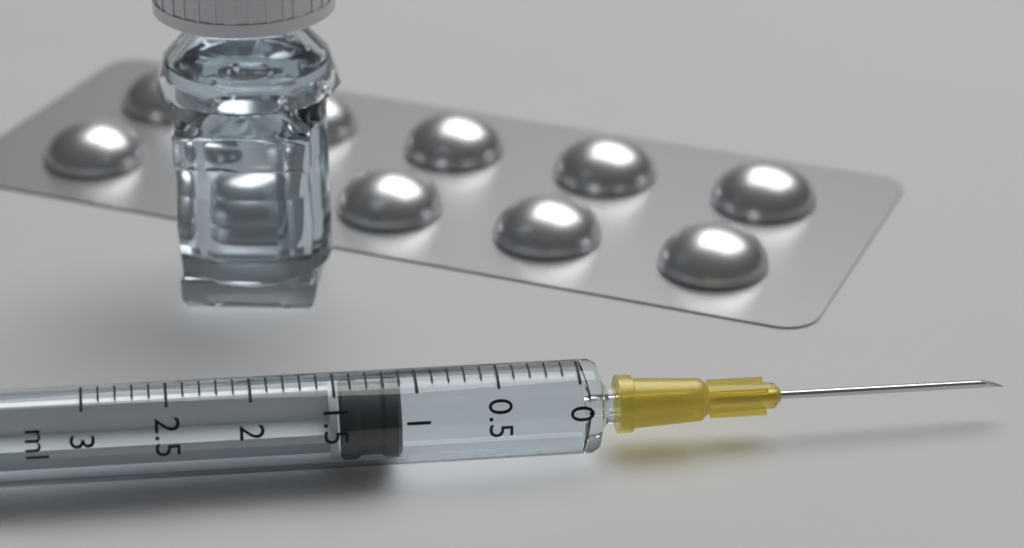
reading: 1.1 ml
